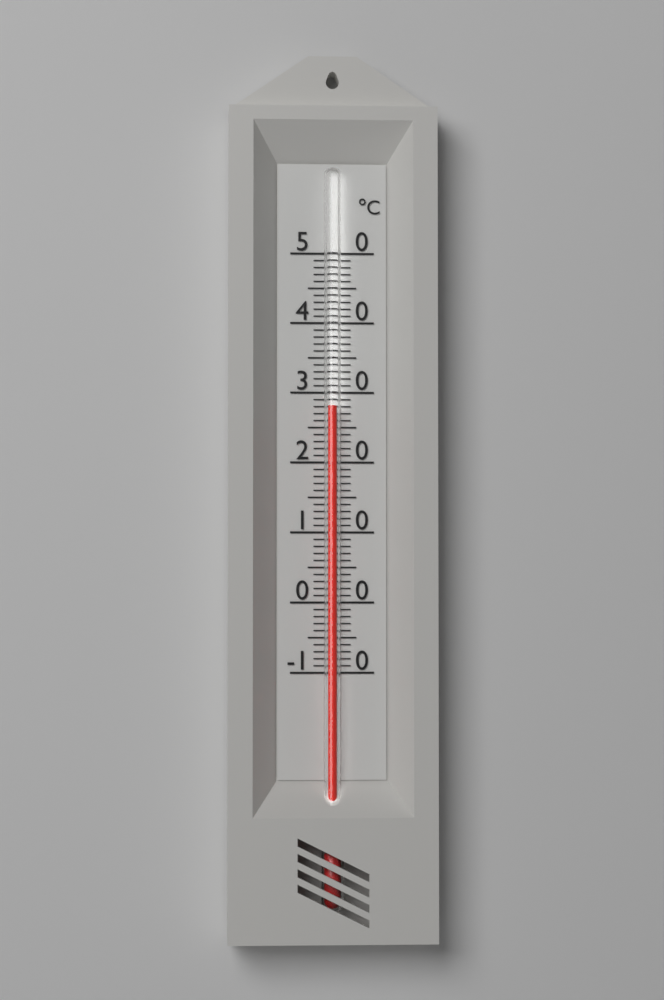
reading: 28 °C
